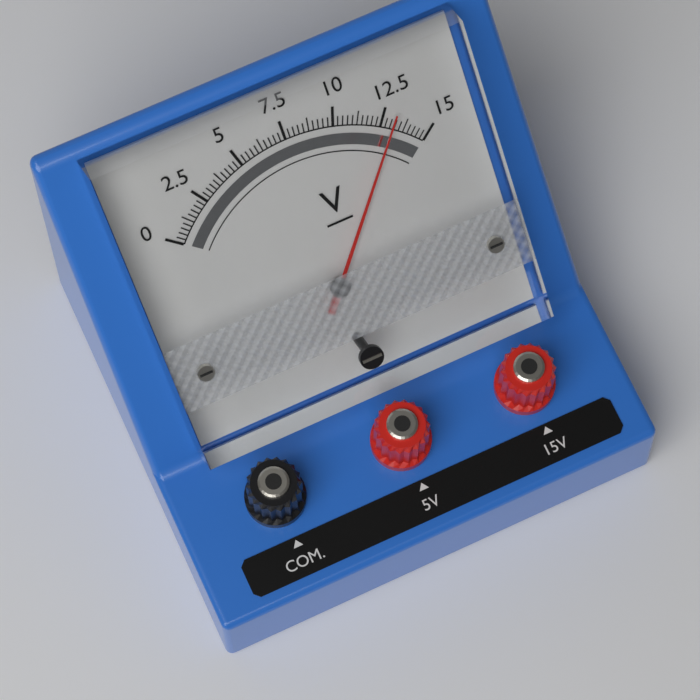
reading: 13.00 V
